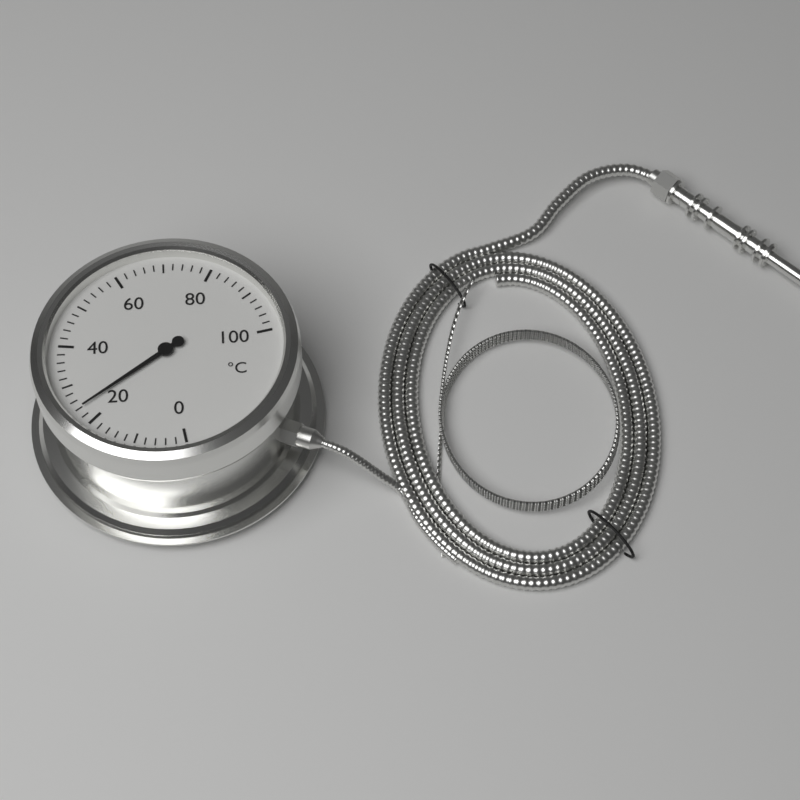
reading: 24 °C
